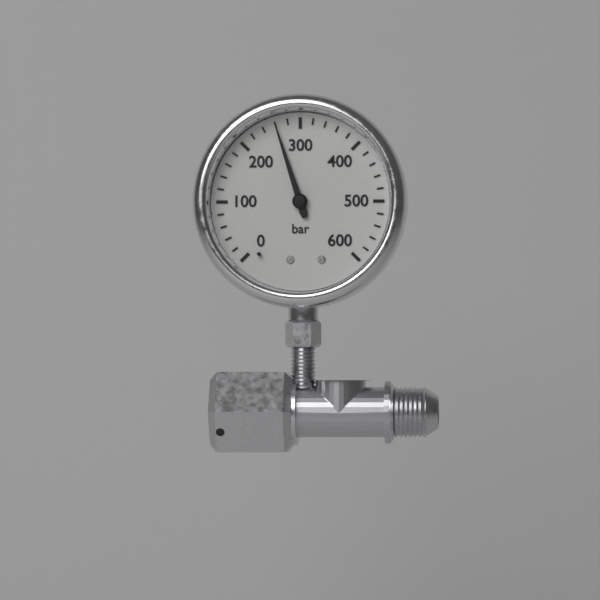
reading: 260 bar
